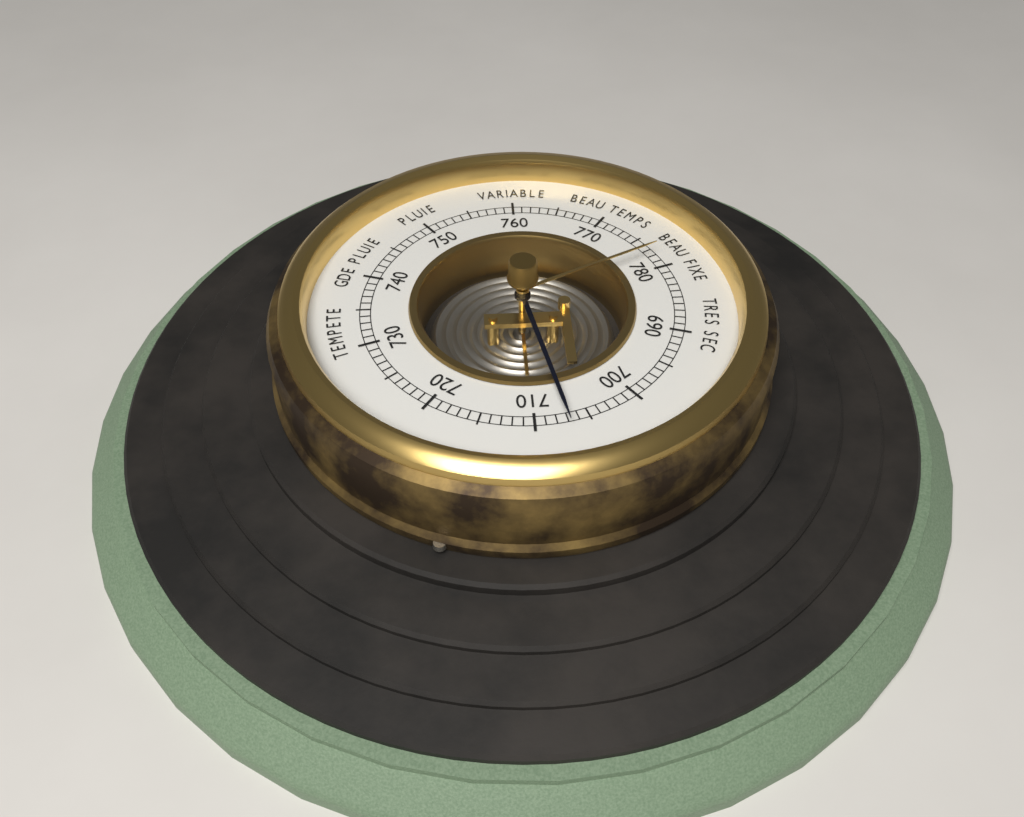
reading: 707 (no unit)
